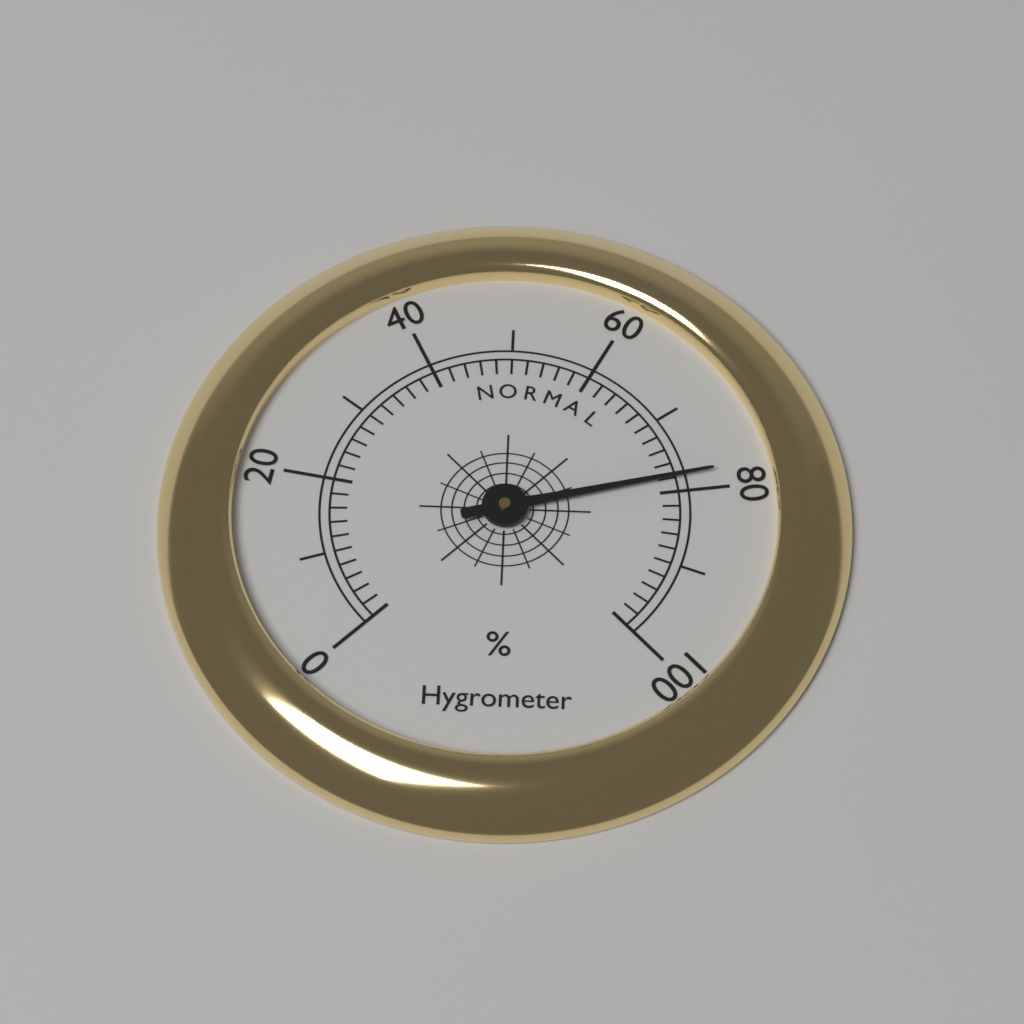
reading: 78 %
